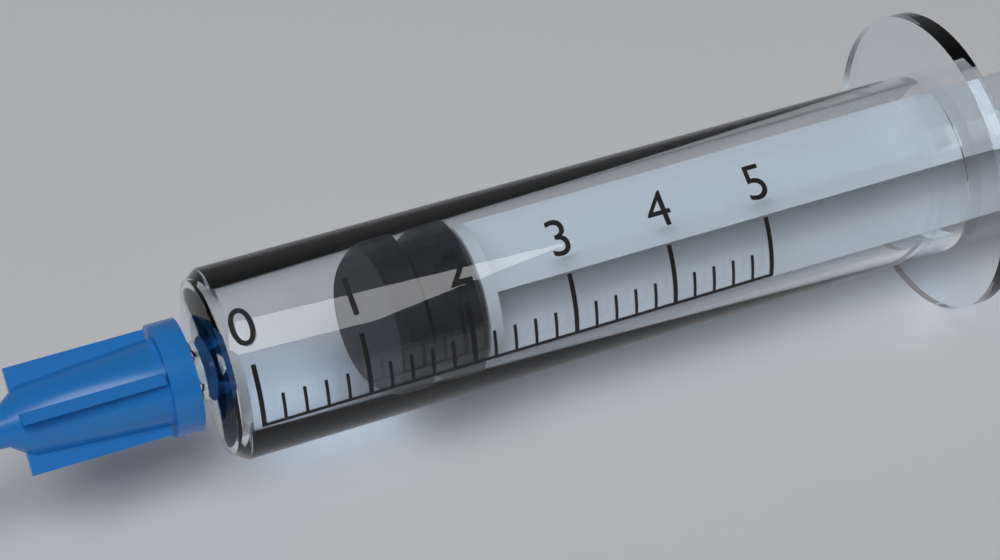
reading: 1.4 (no unit)
